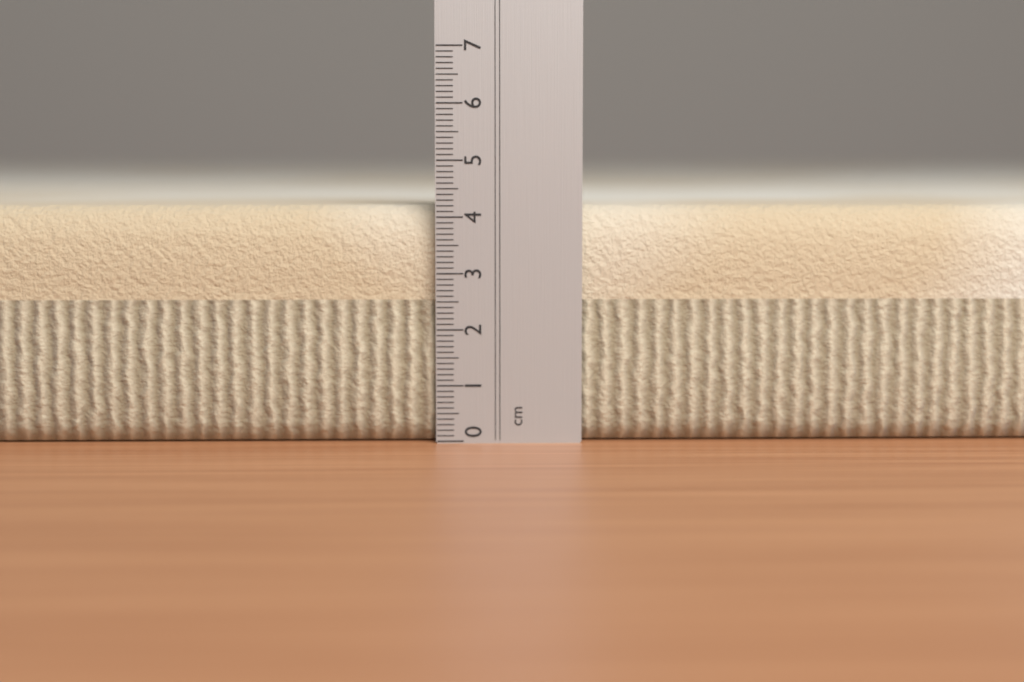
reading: 4.2 cm
